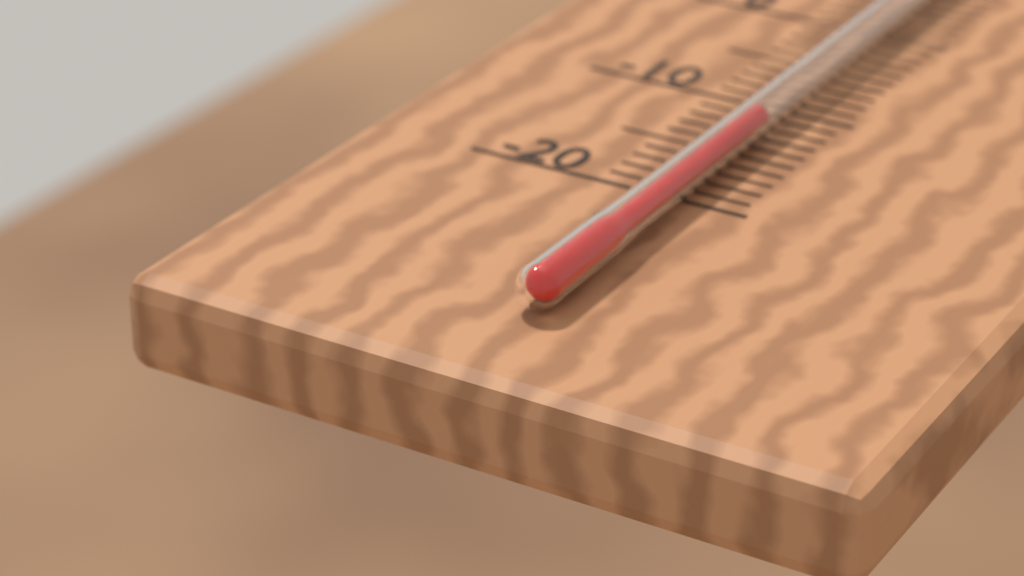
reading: -13 °C
